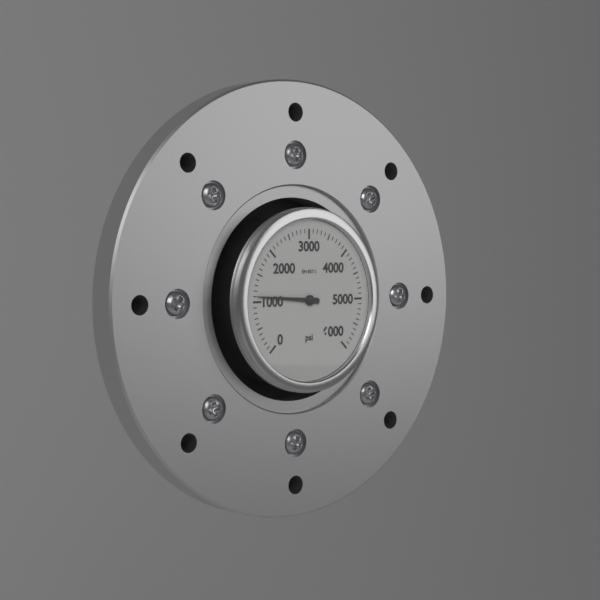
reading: 1100 psi
